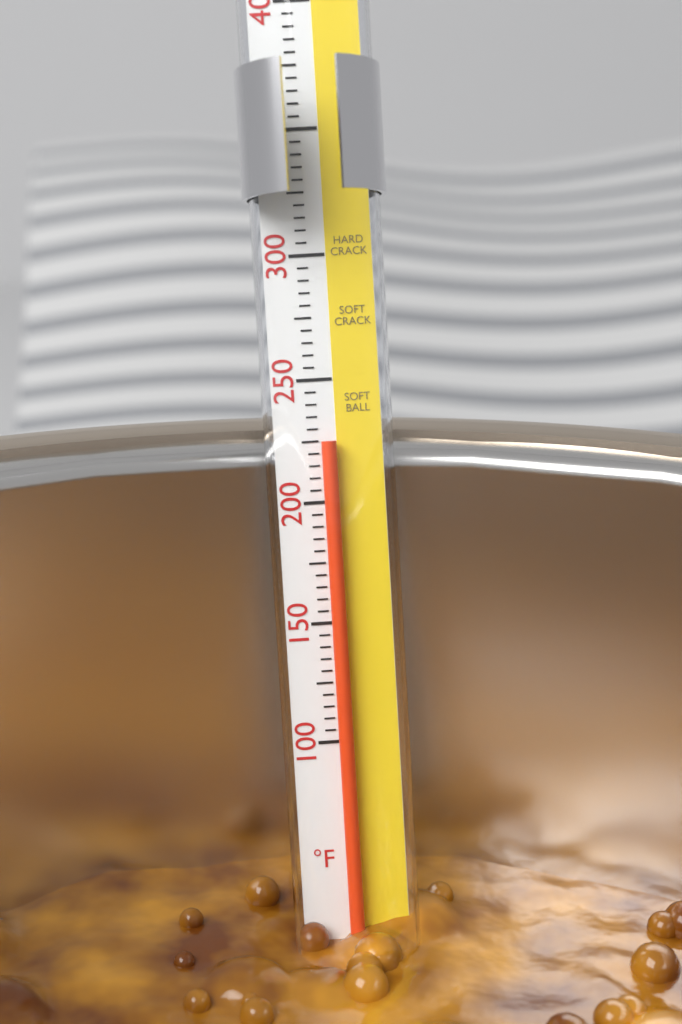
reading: 225 °F
